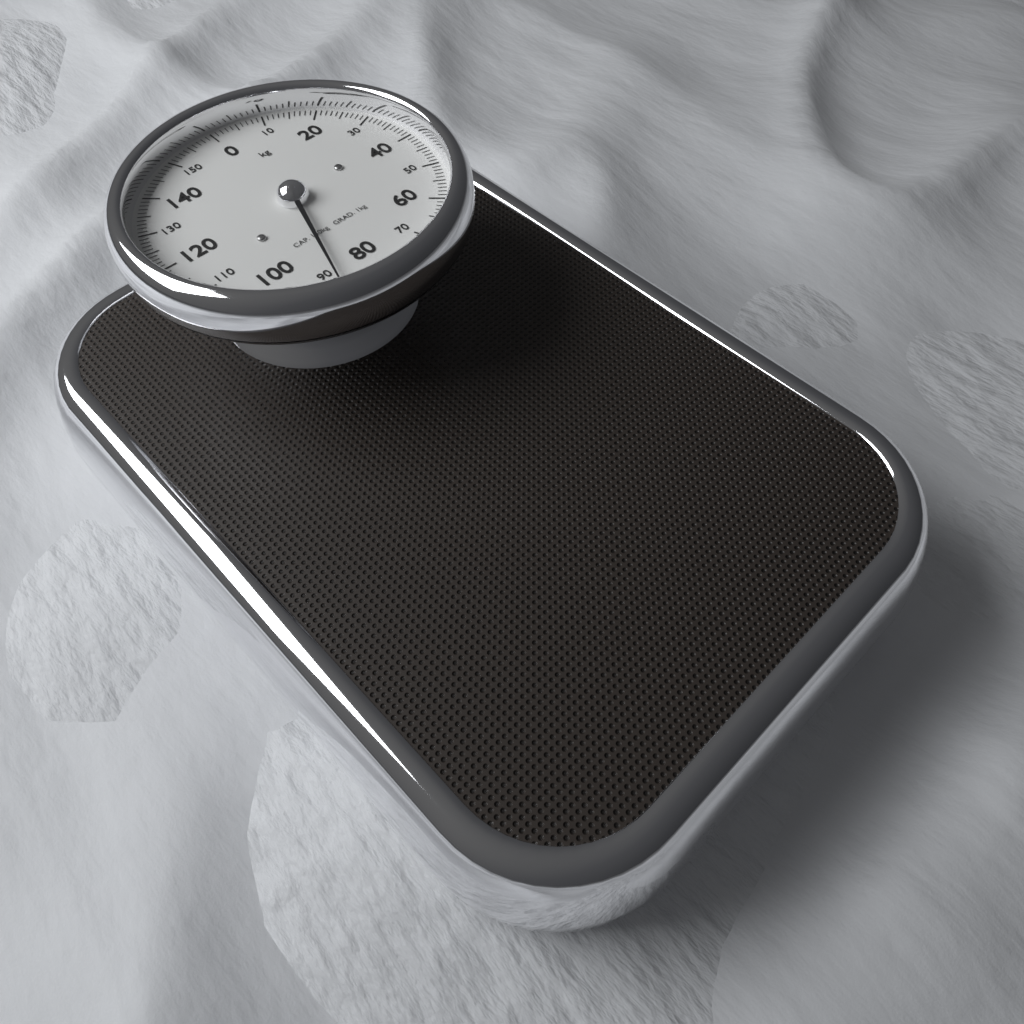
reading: 88 kg
